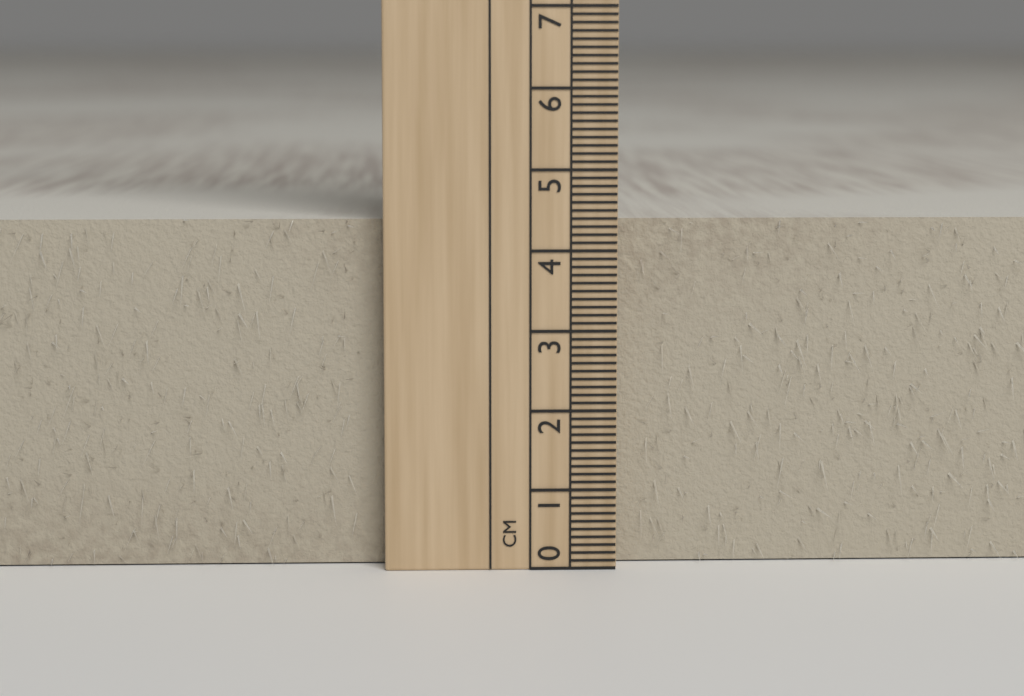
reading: 4.4 cm
